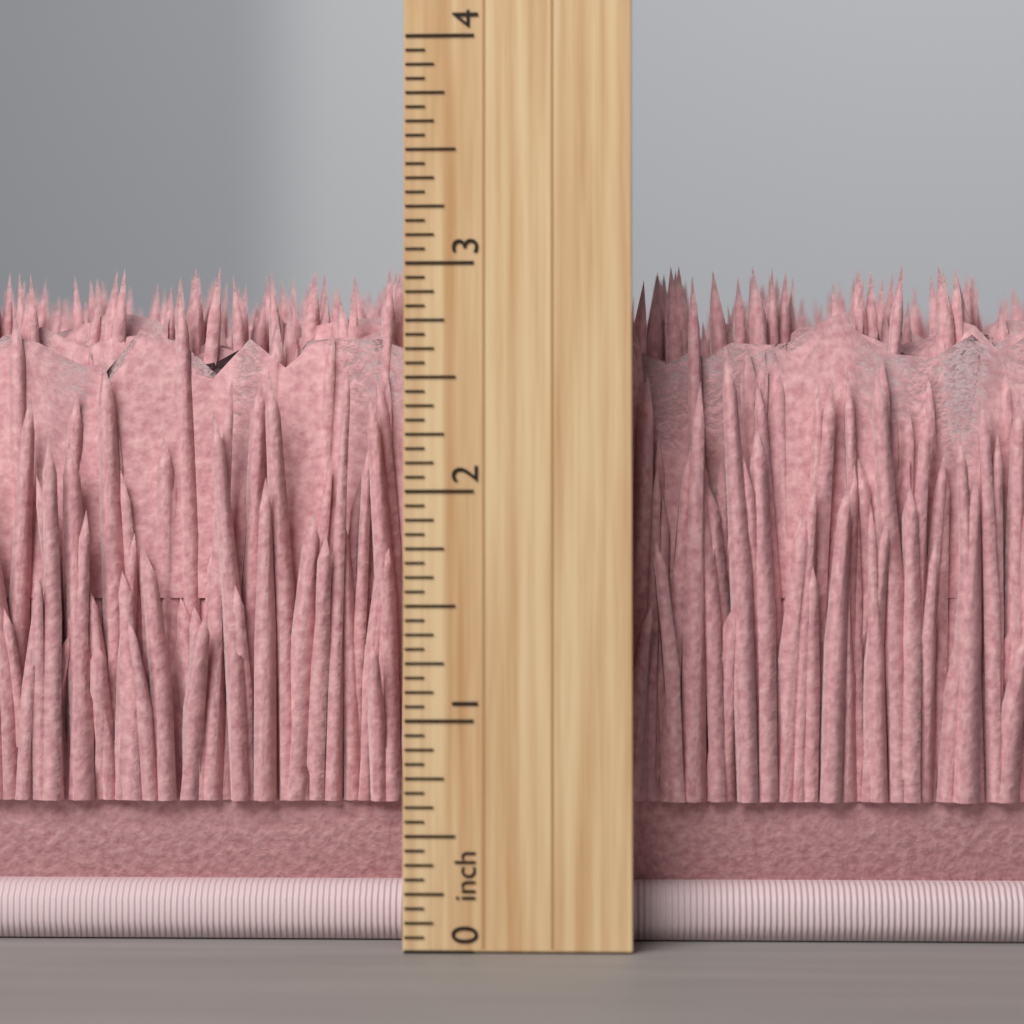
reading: 3.0625 inch
